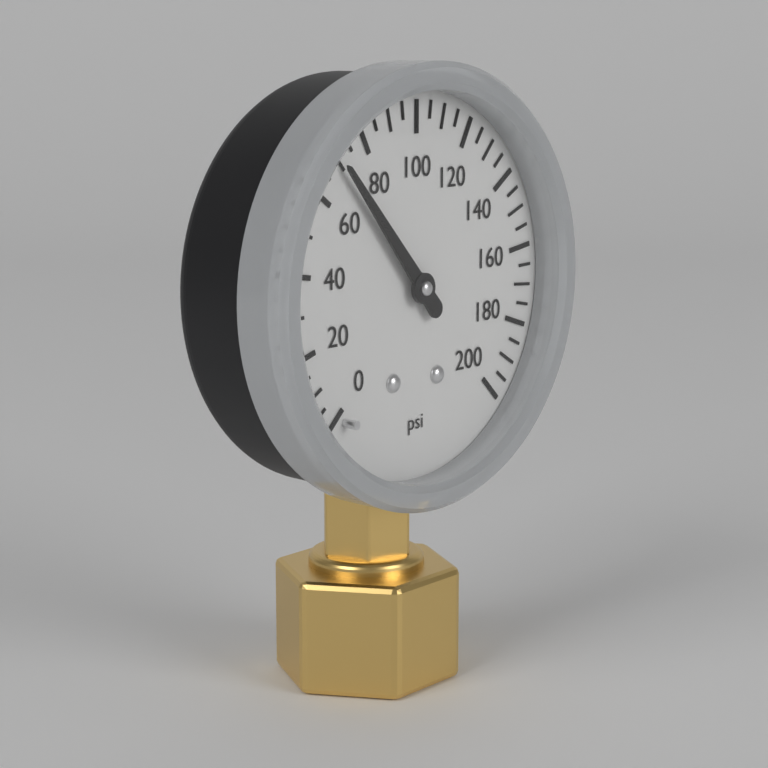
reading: 70 psi
